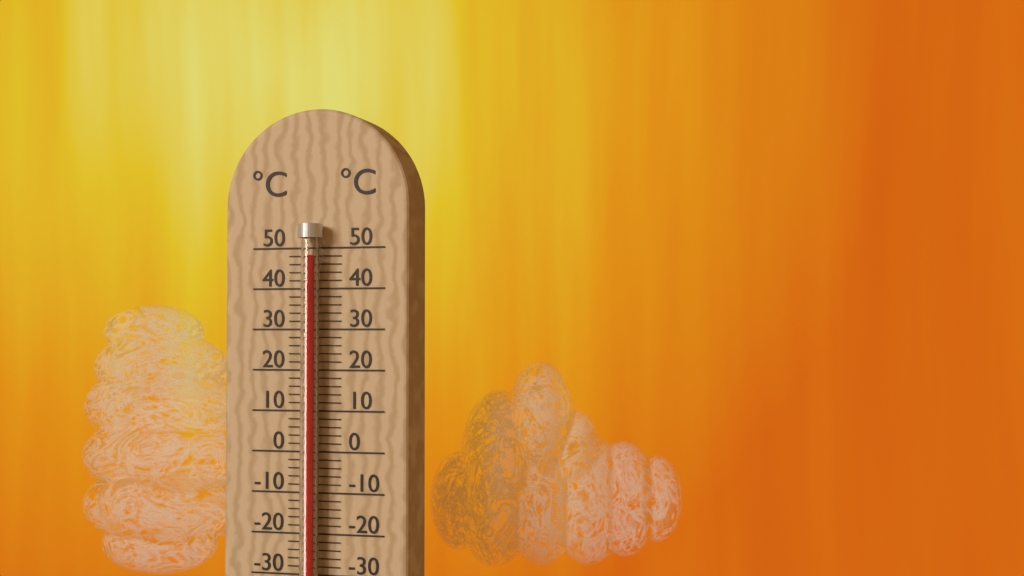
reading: 48 °C
